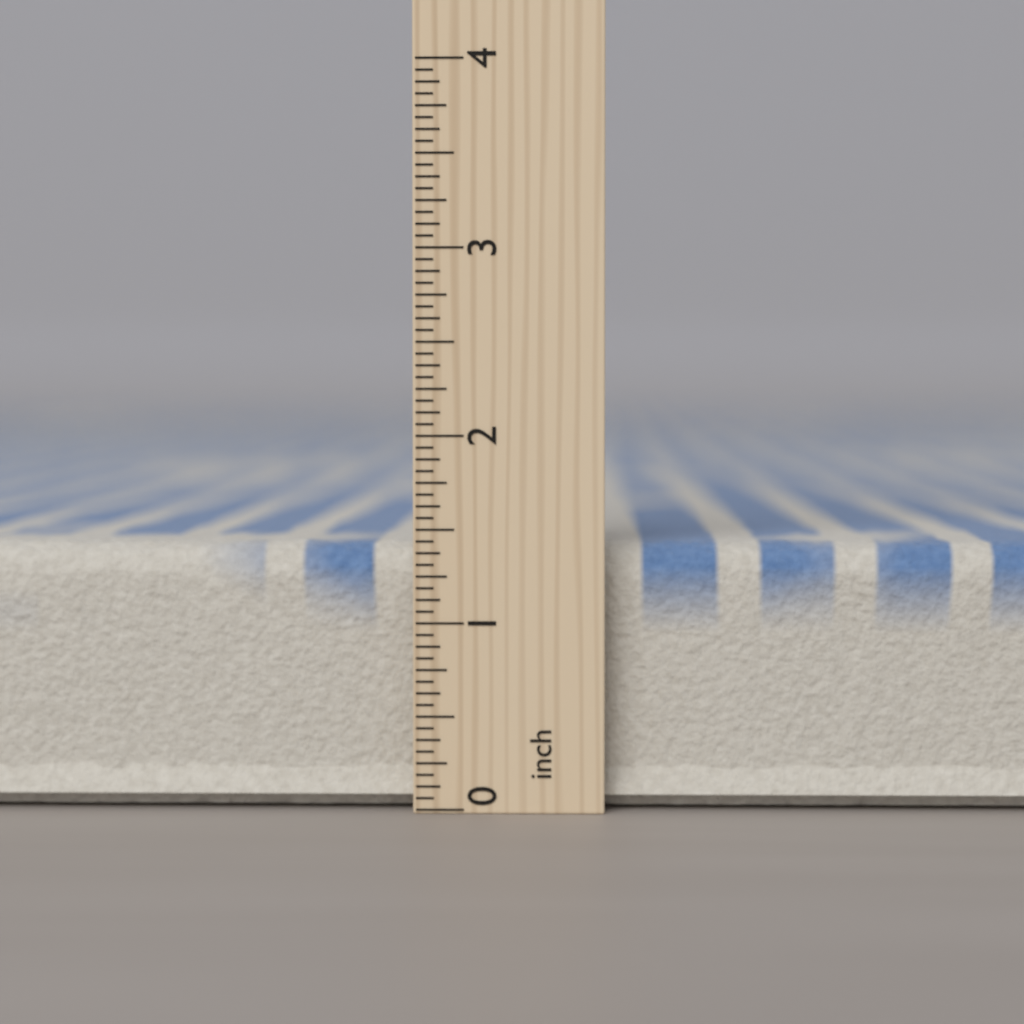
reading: 1.5000 inch
